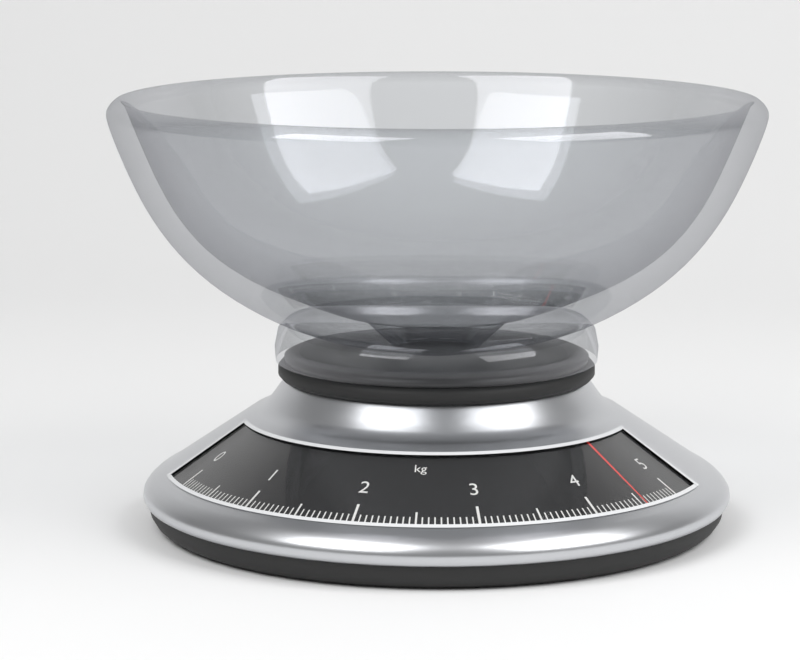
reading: 4.55 kg
